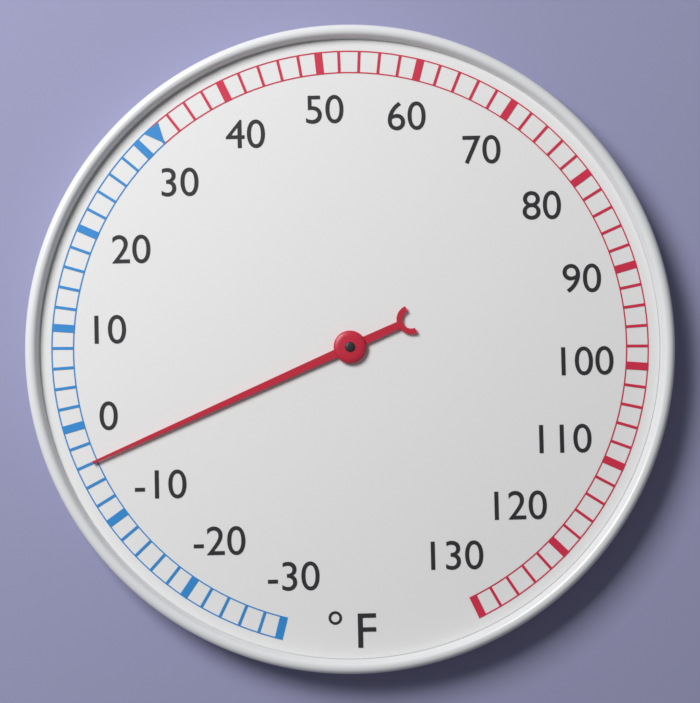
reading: -4 °F
